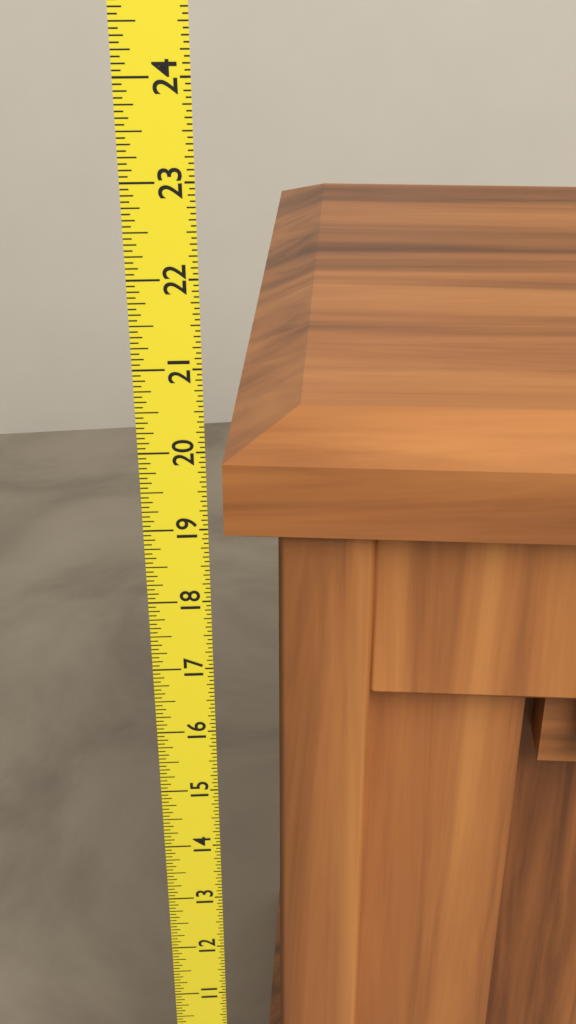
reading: 20.0625 (no unit)
